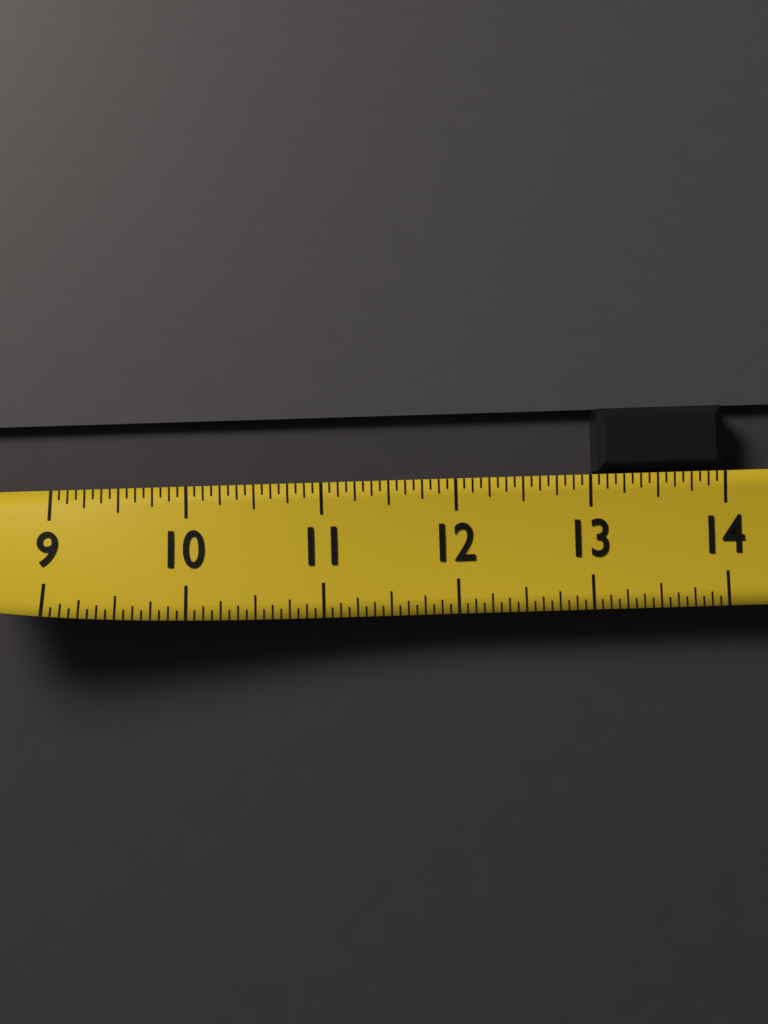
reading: 13.0625 (no unit)
